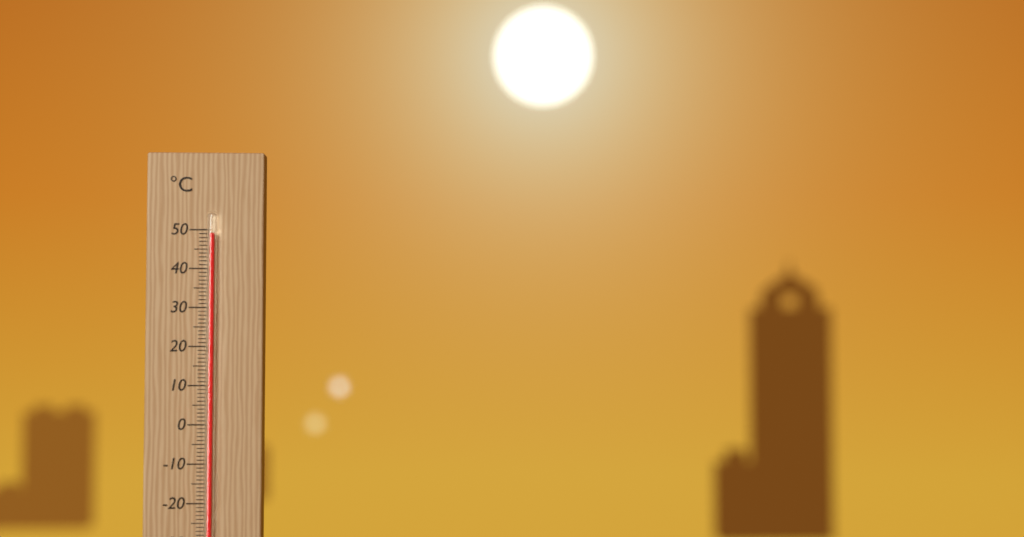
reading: 49 °C
